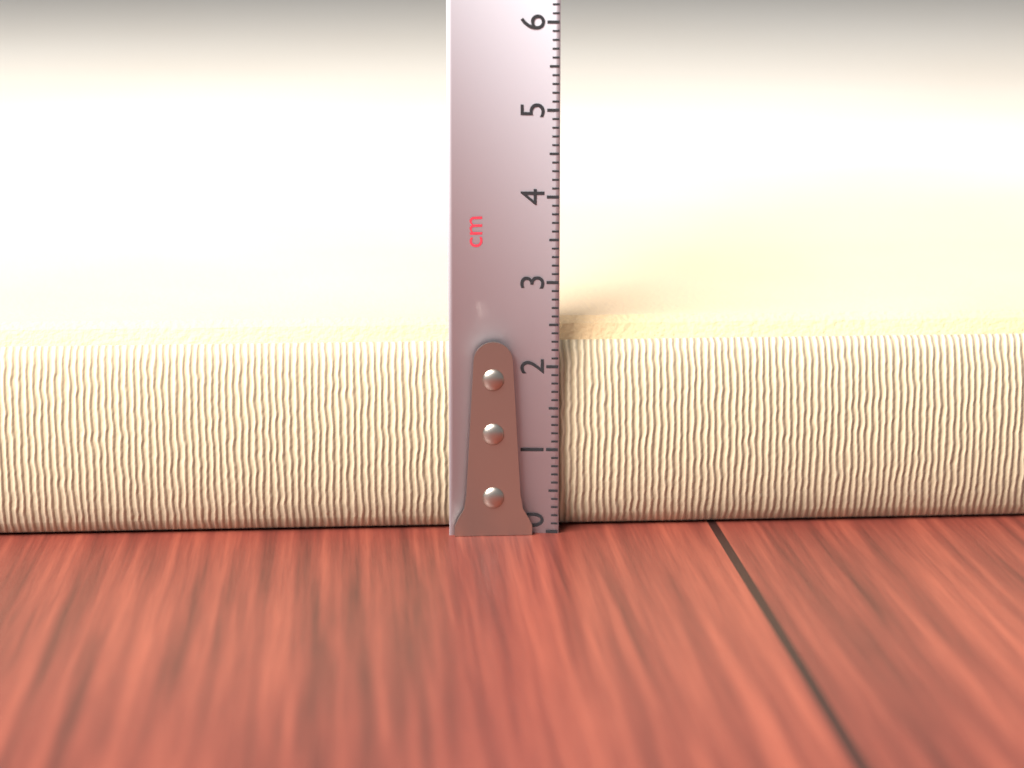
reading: 2.5 cm
